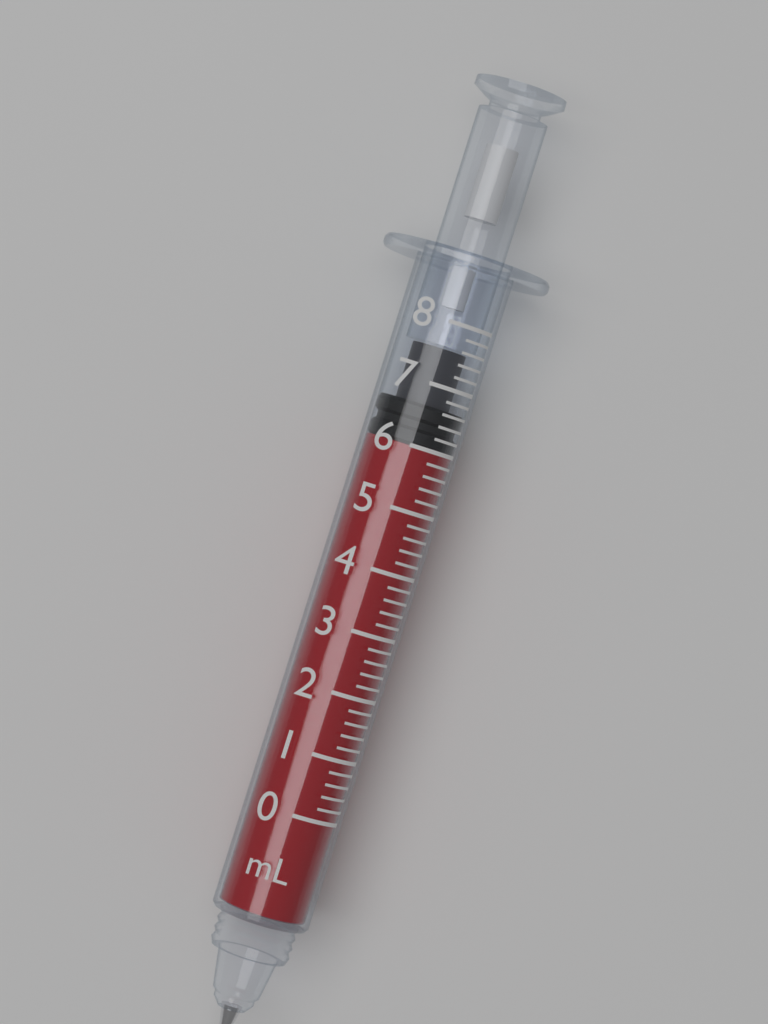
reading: 6.0 mL
